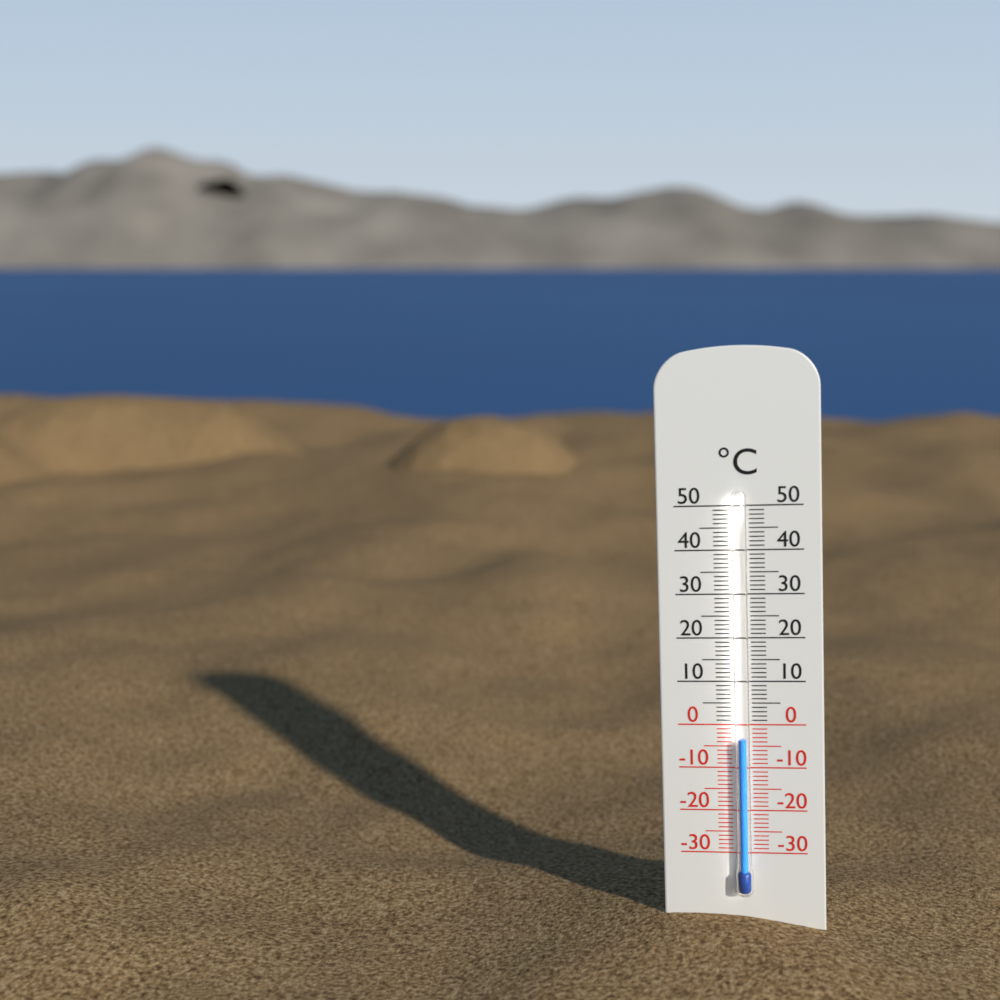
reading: -3 °C
